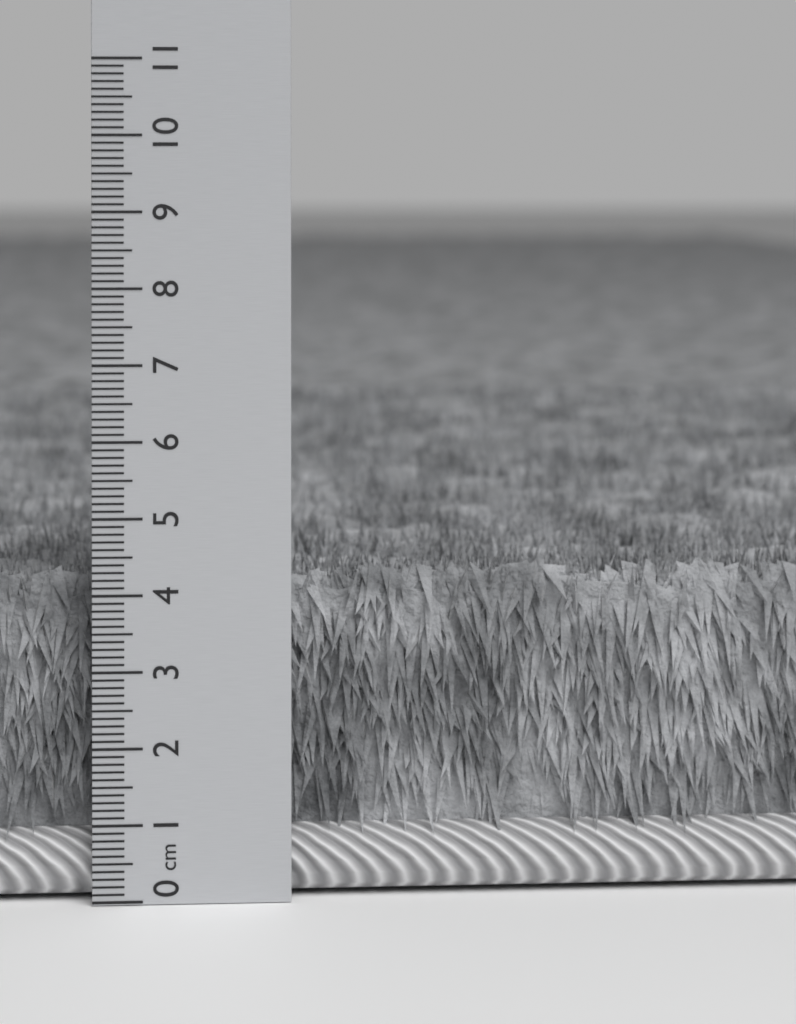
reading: 4.4 cm
